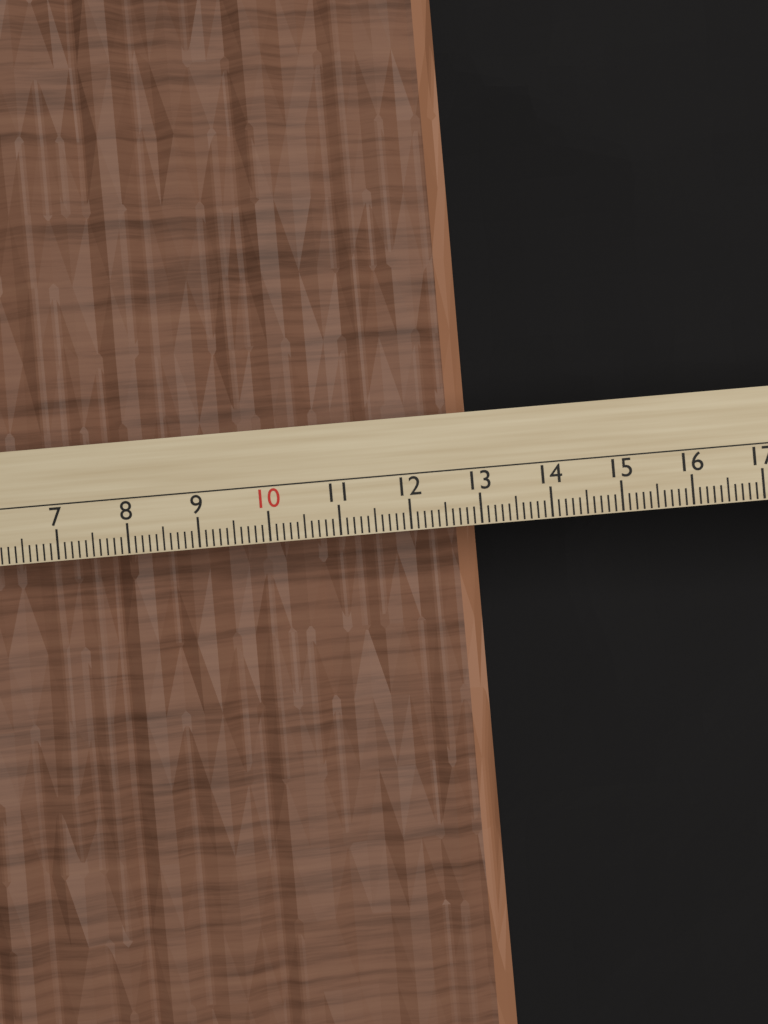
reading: 13.0 cm
